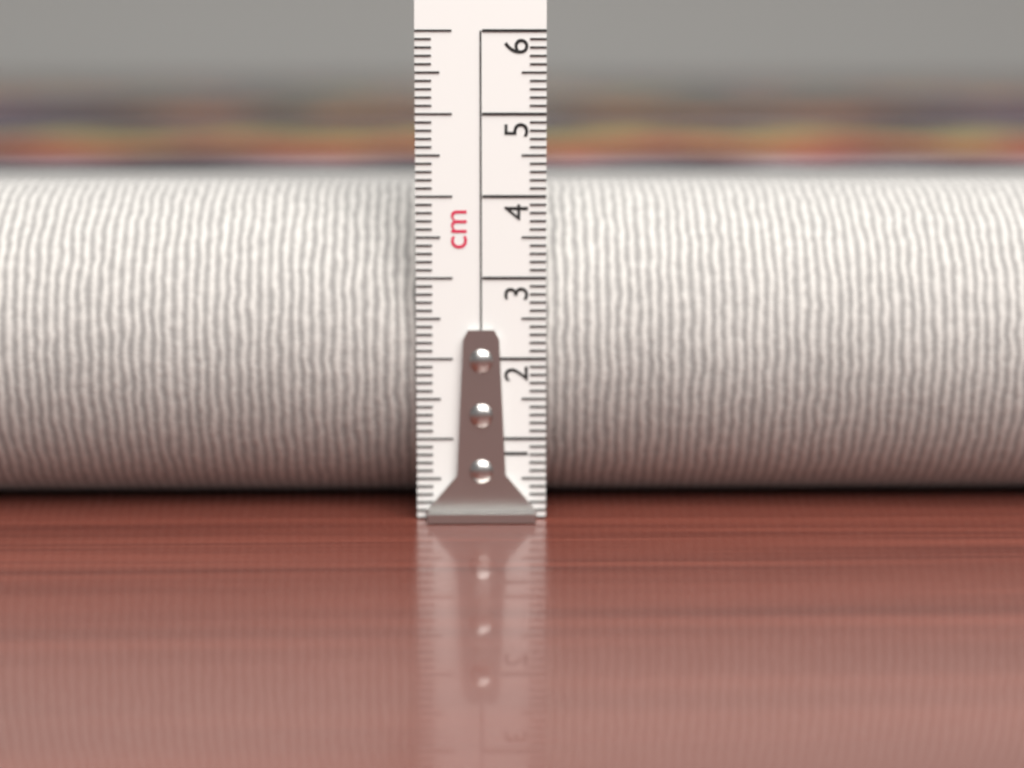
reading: 4.1 cm
